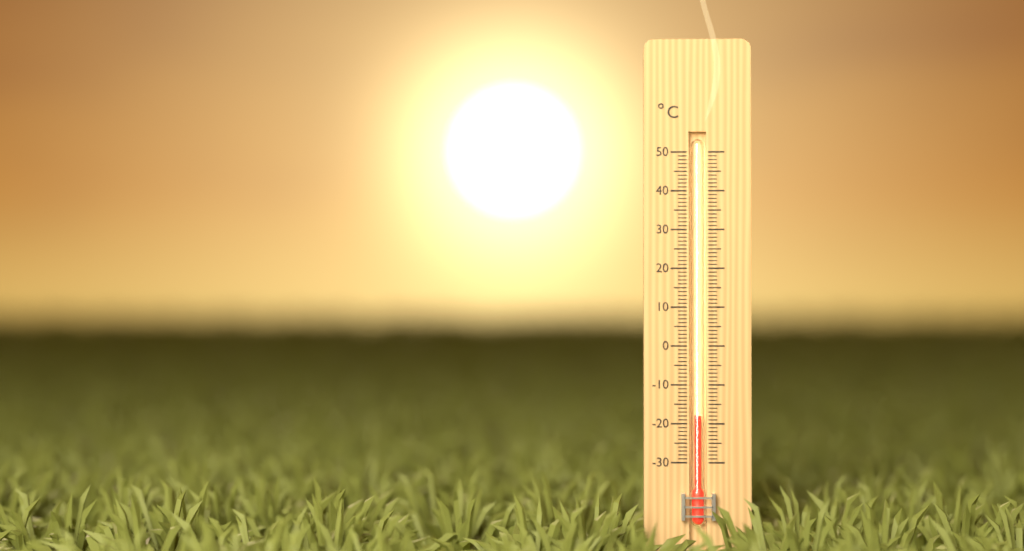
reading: -18 °C
